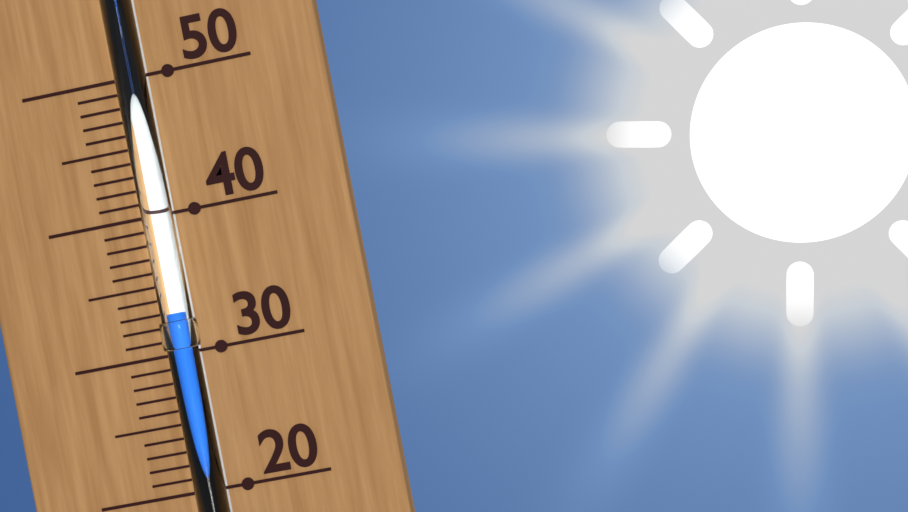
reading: 33 (no unit)
